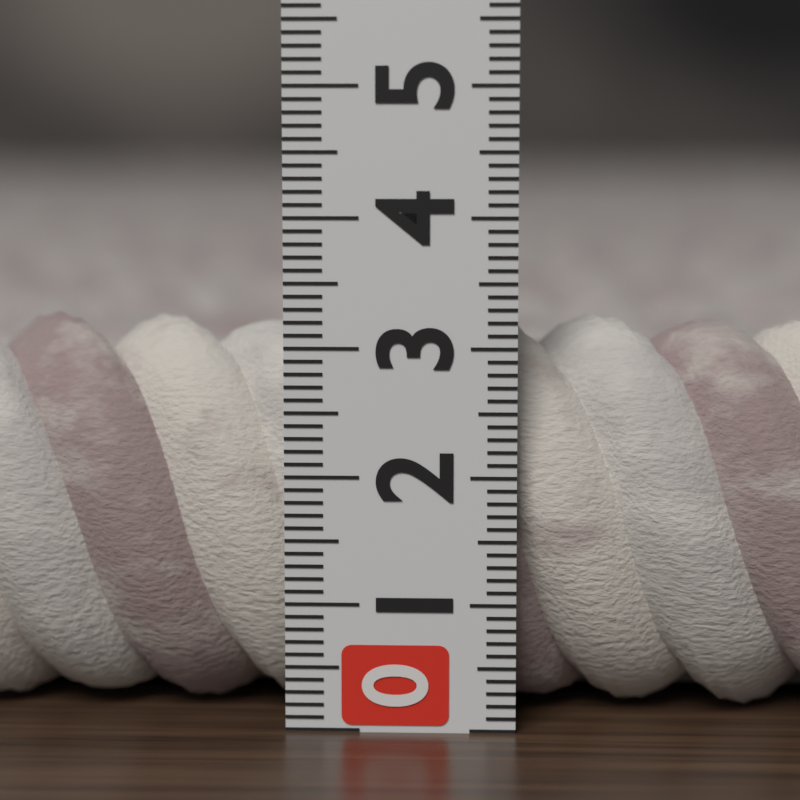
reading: 3.2 (no unit)
